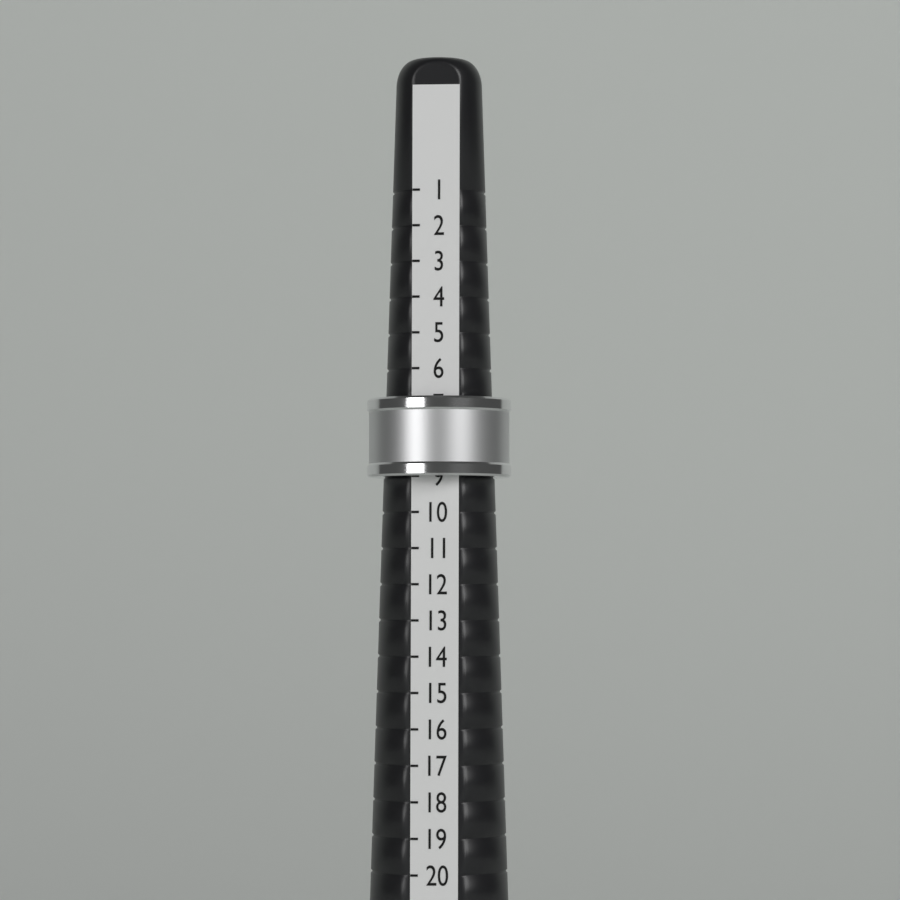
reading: 9 (no unit)
